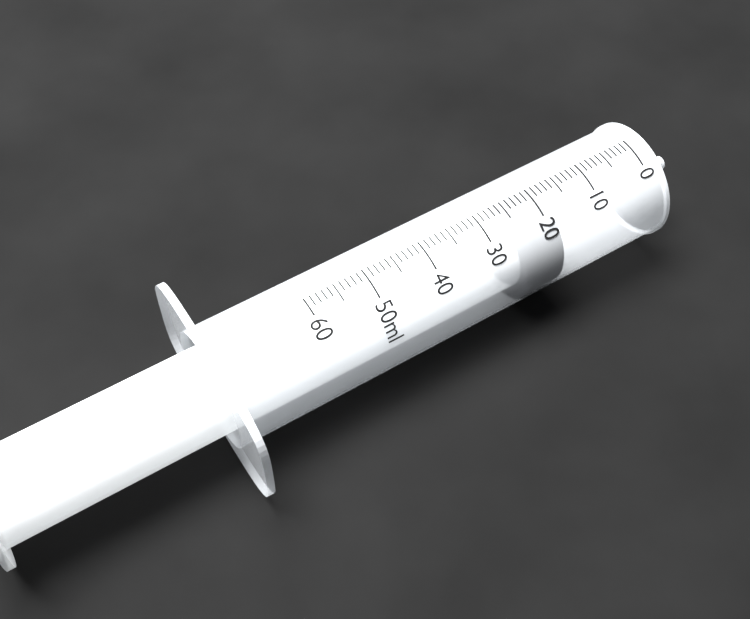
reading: 18 ml
